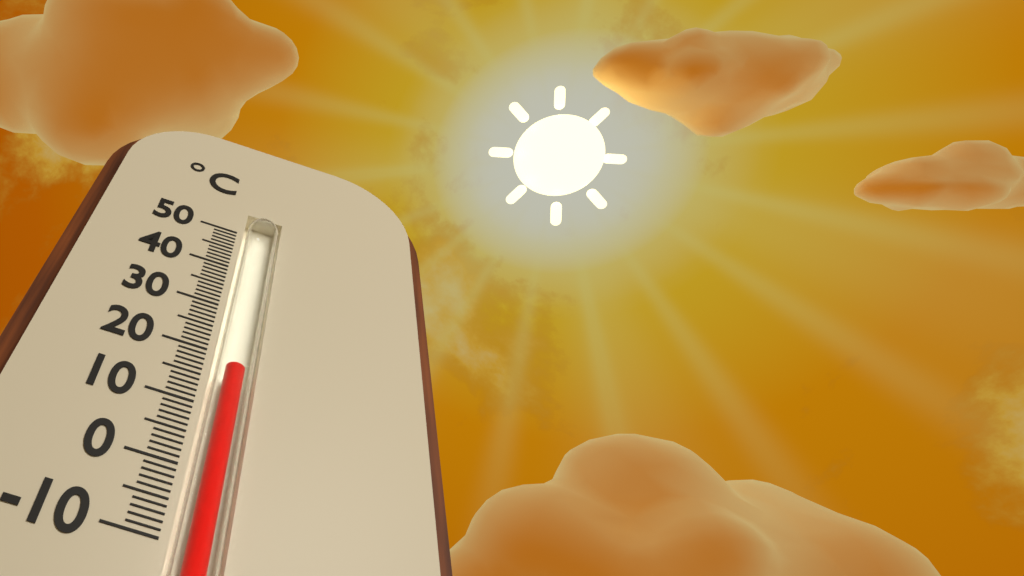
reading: 18 °C
